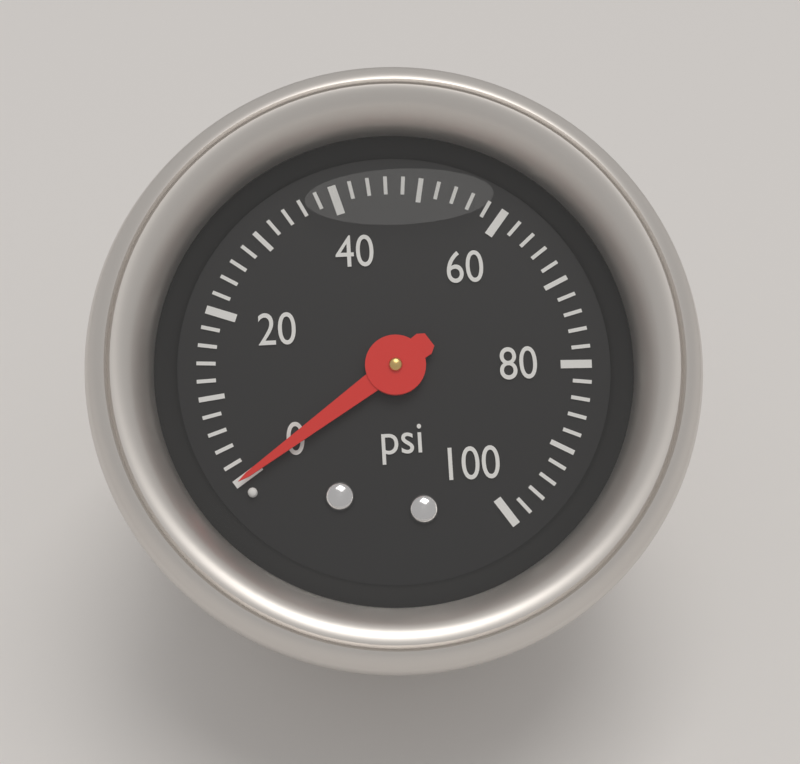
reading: 0 psi
